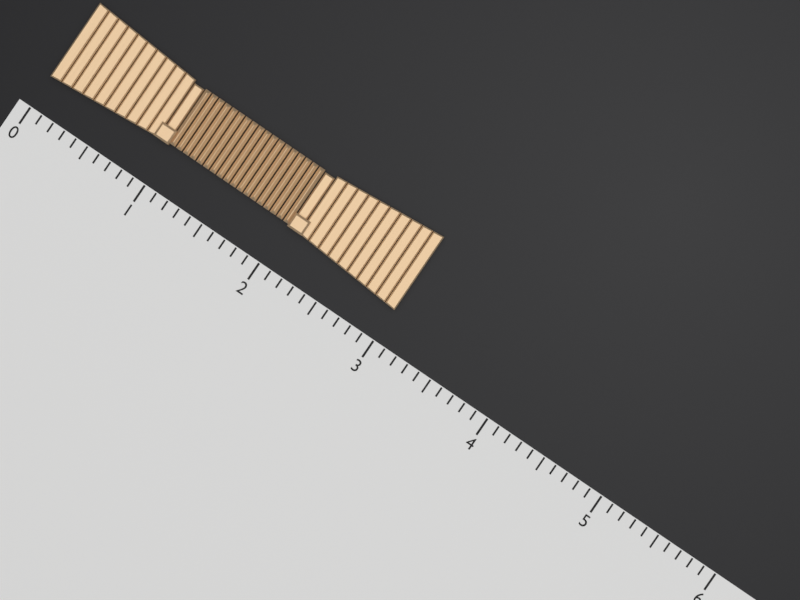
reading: 3.0 (no unit)
